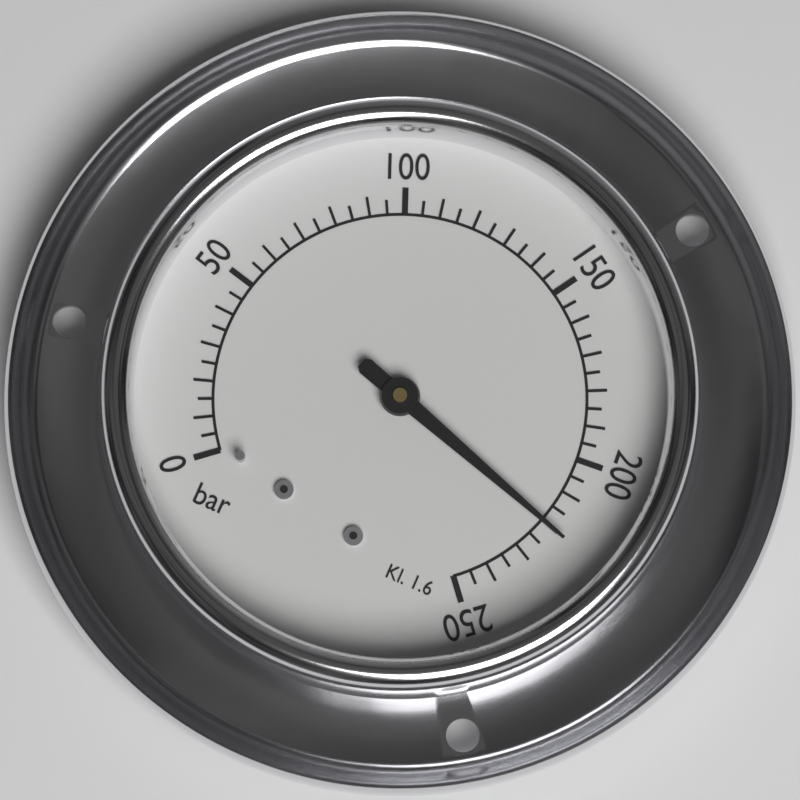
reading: 220 bar
